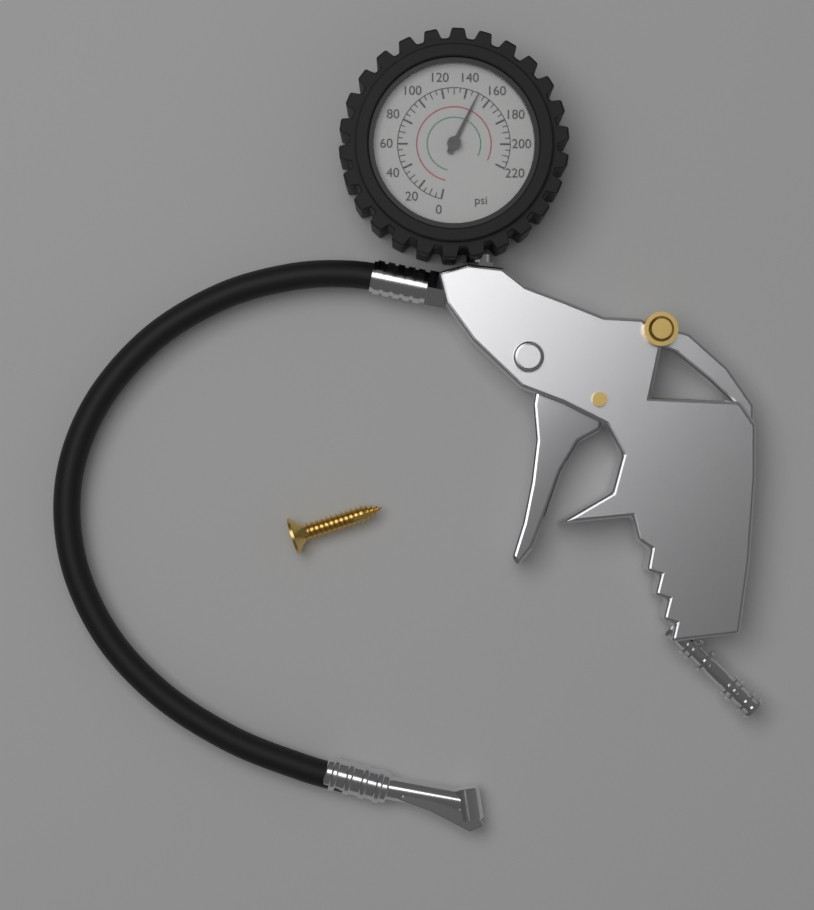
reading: 150 psi
